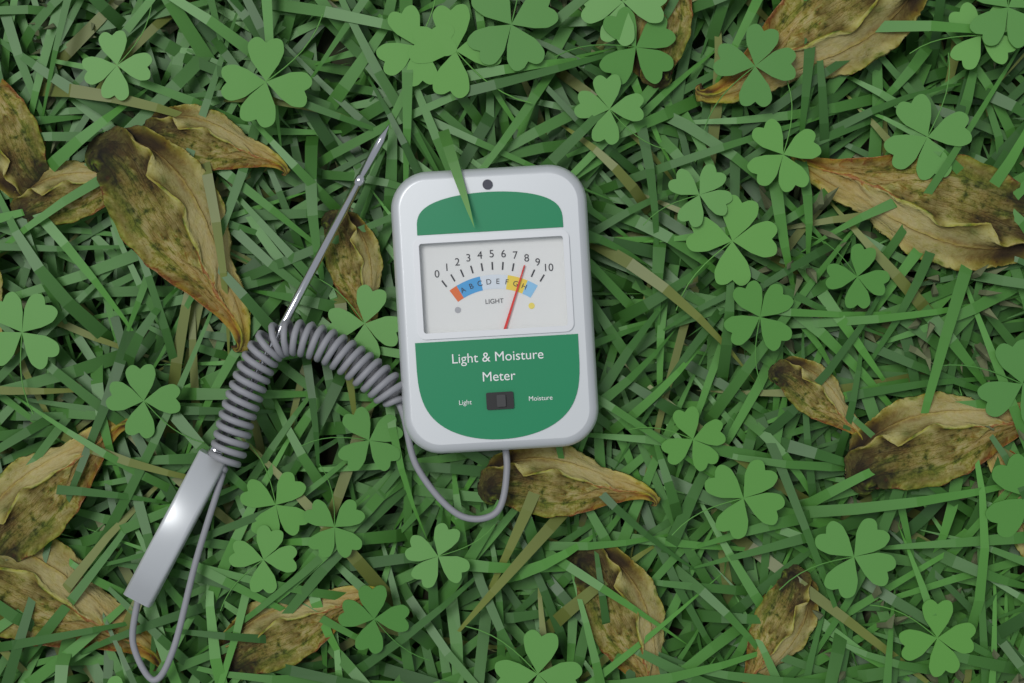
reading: 8 (no unit)
